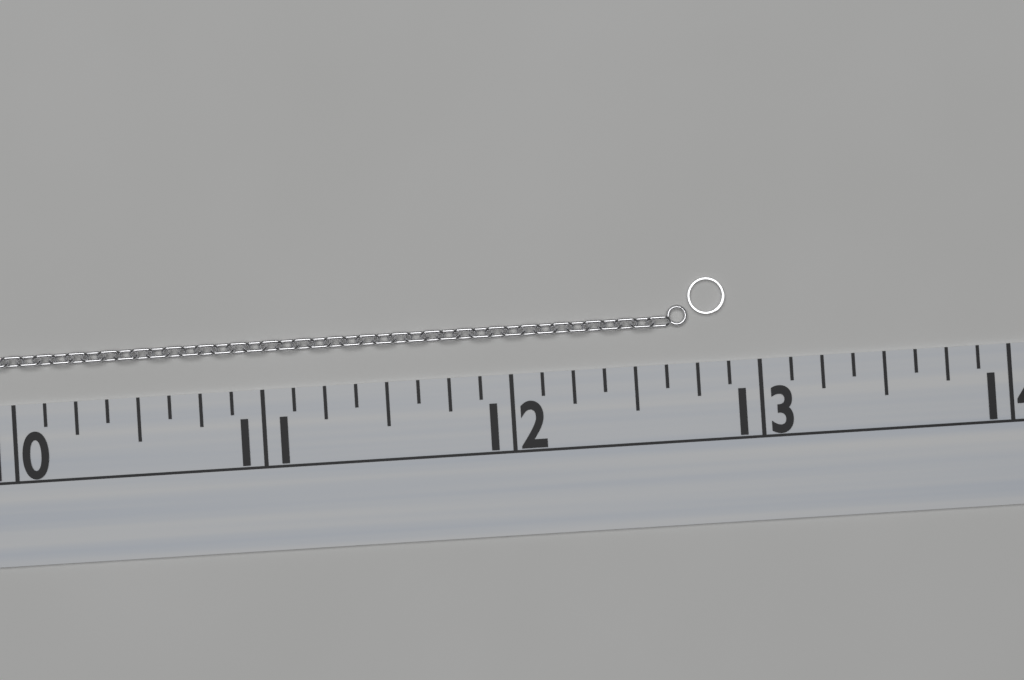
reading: 12.875 (no unit)
